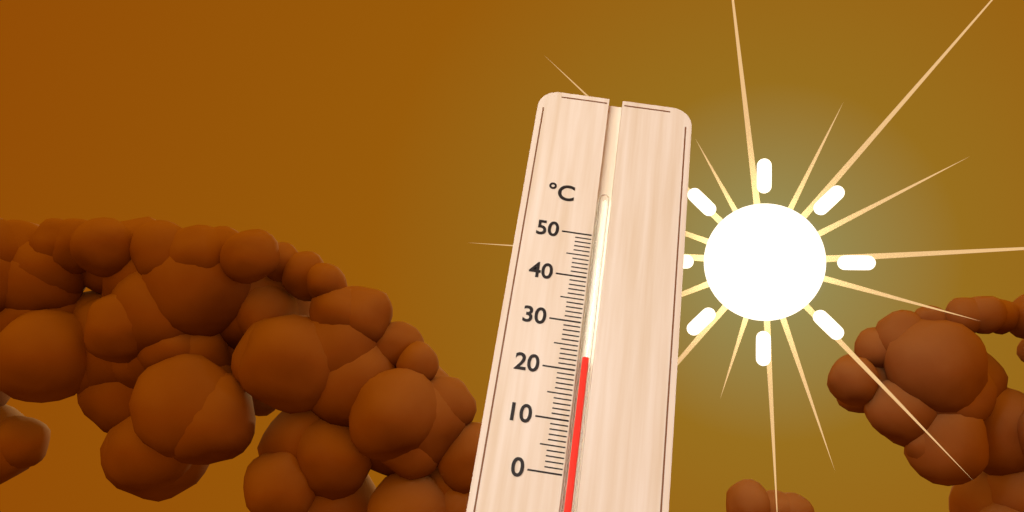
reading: 23 °C
